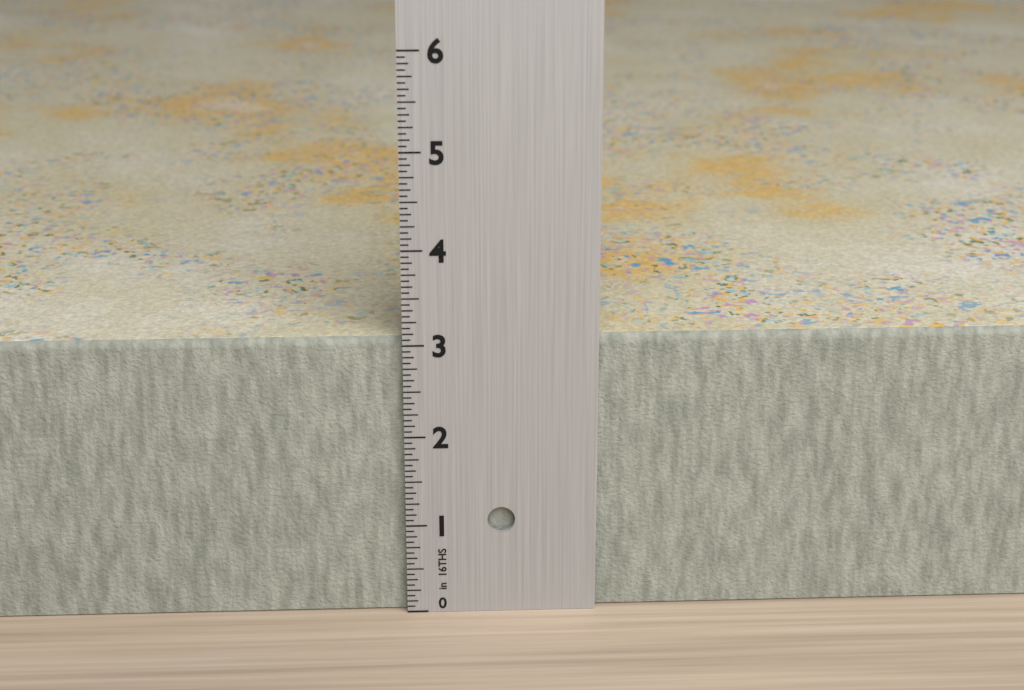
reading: 3.0625 in
